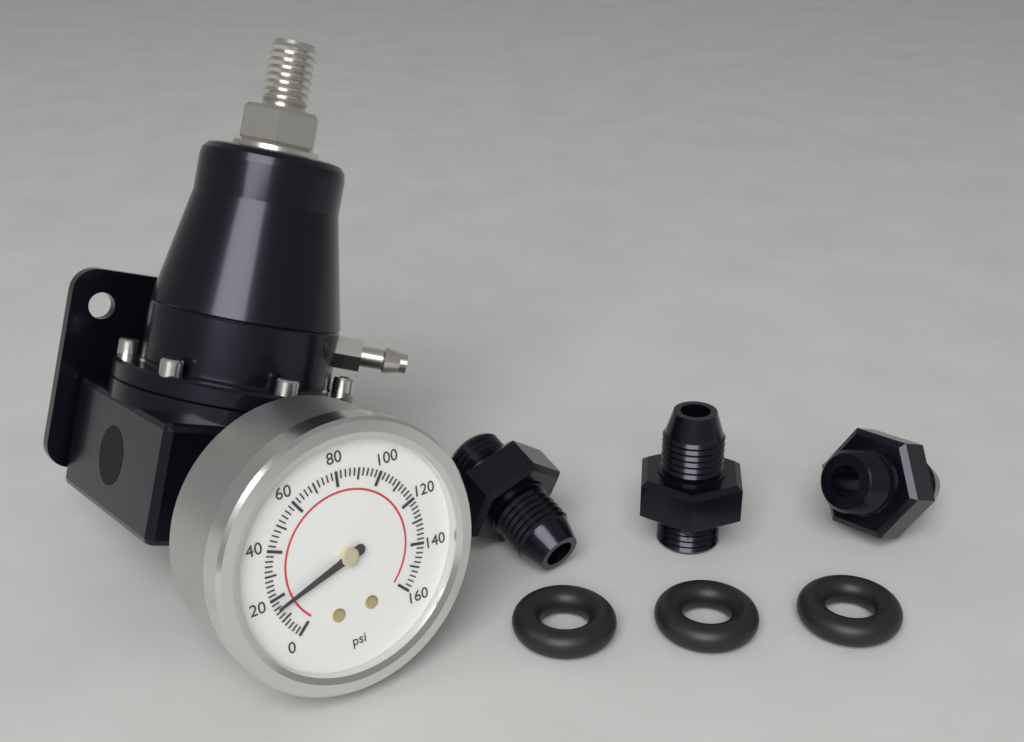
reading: 16 psi
